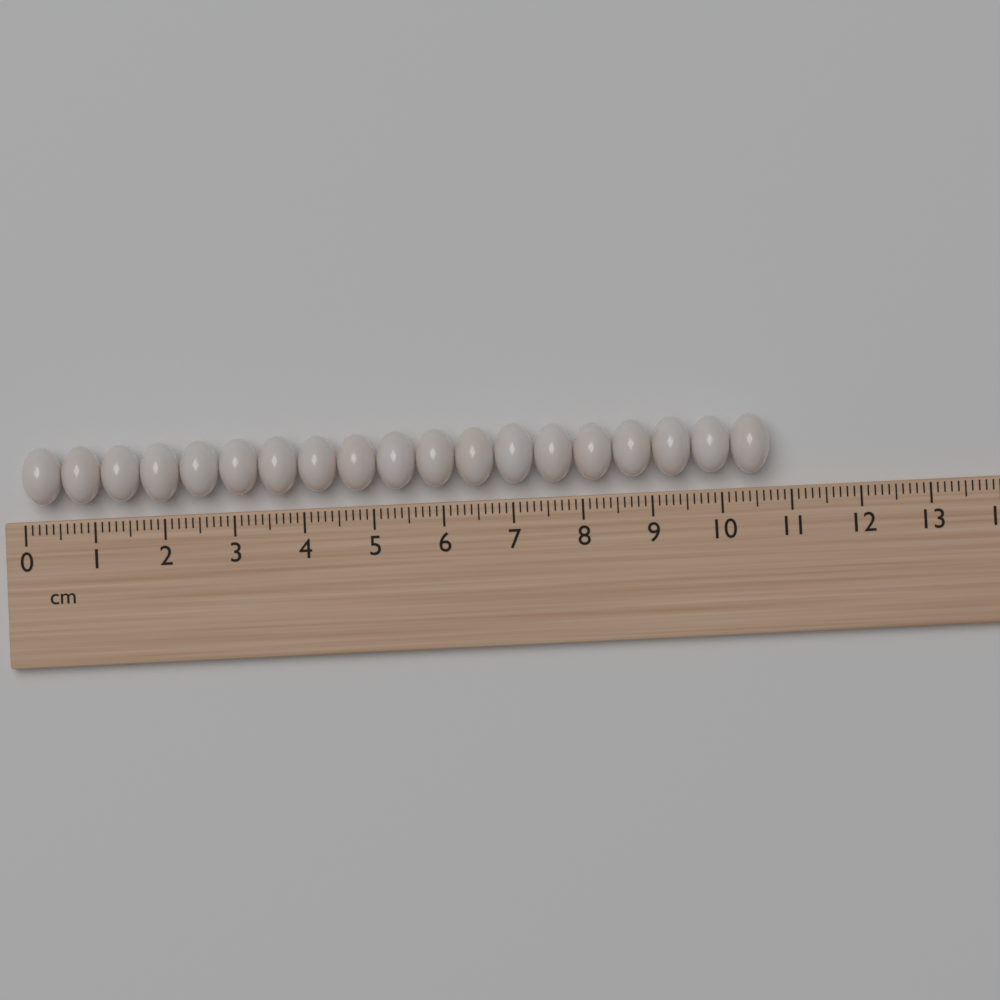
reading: 10.7 cm
